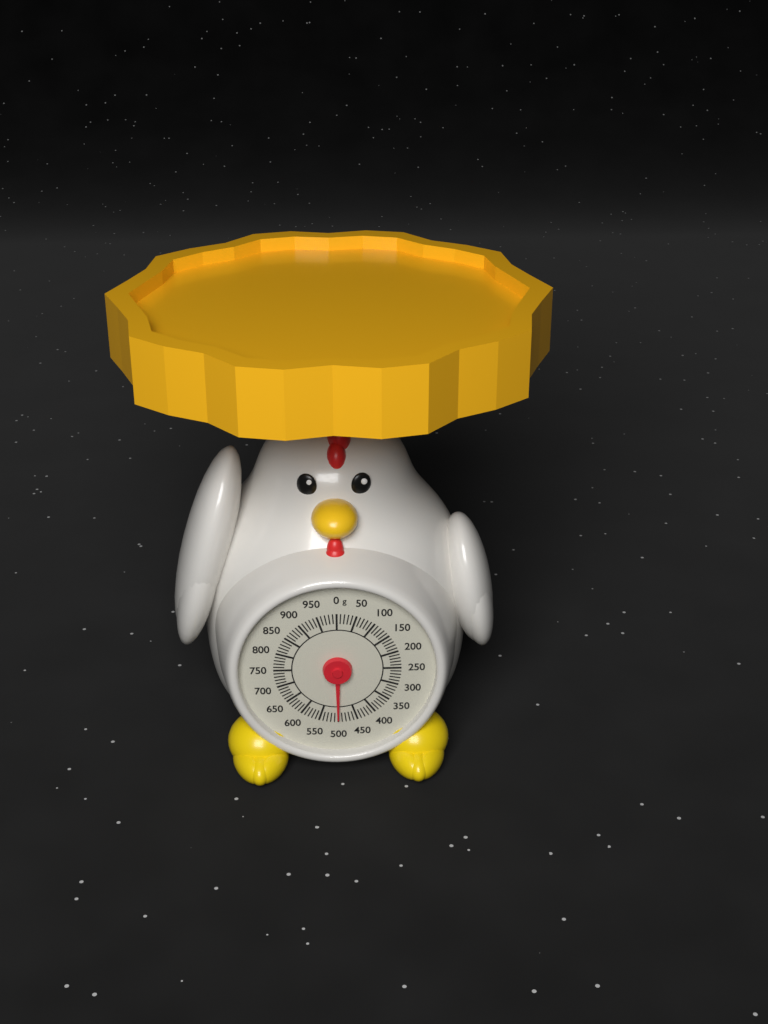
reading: 500 g
